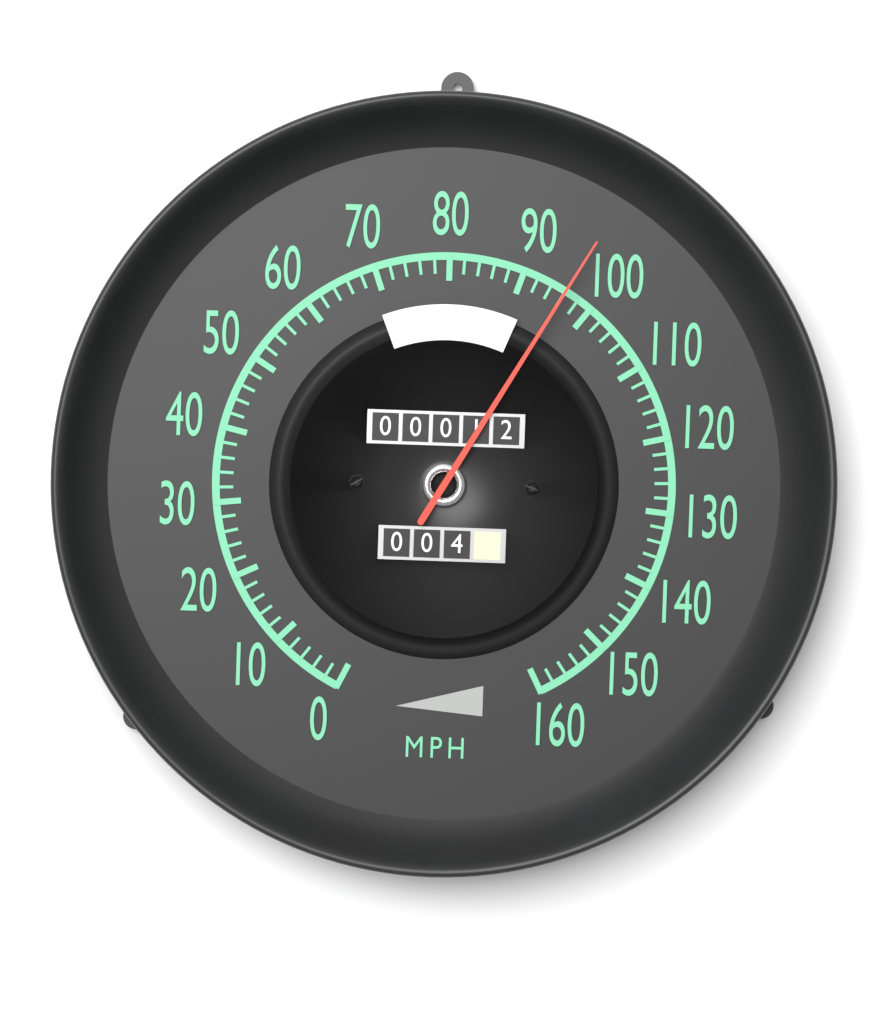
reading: 96 mph
